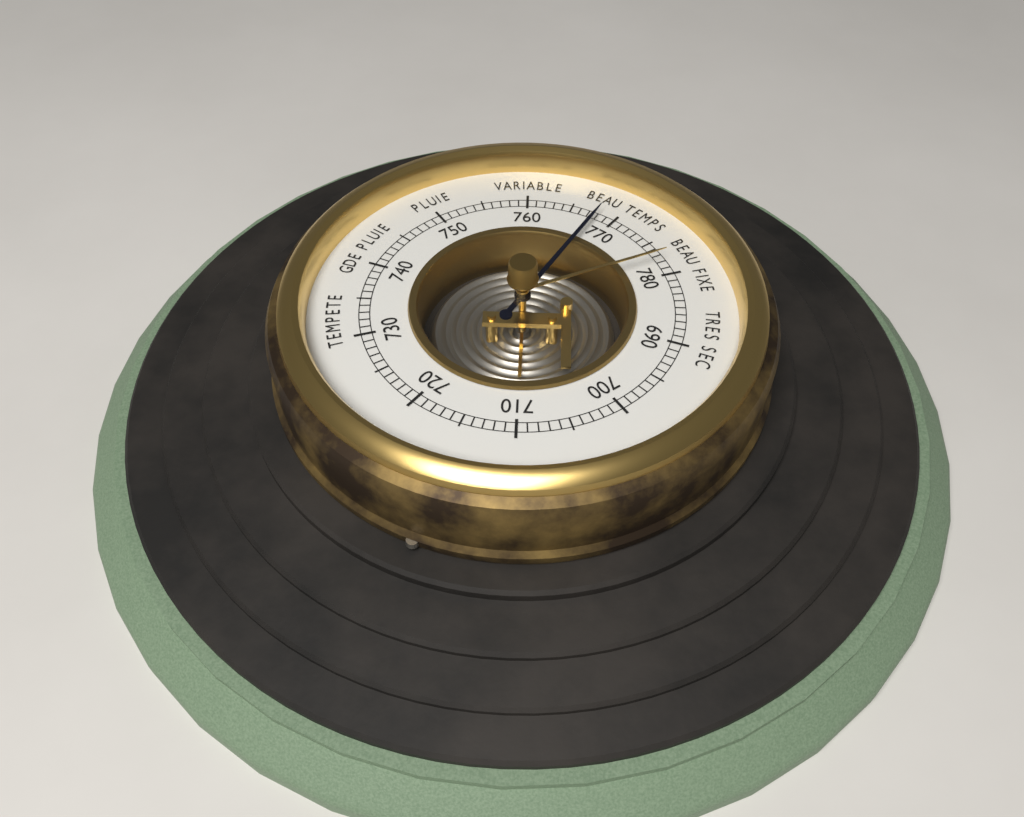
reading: 768 (no unit)
